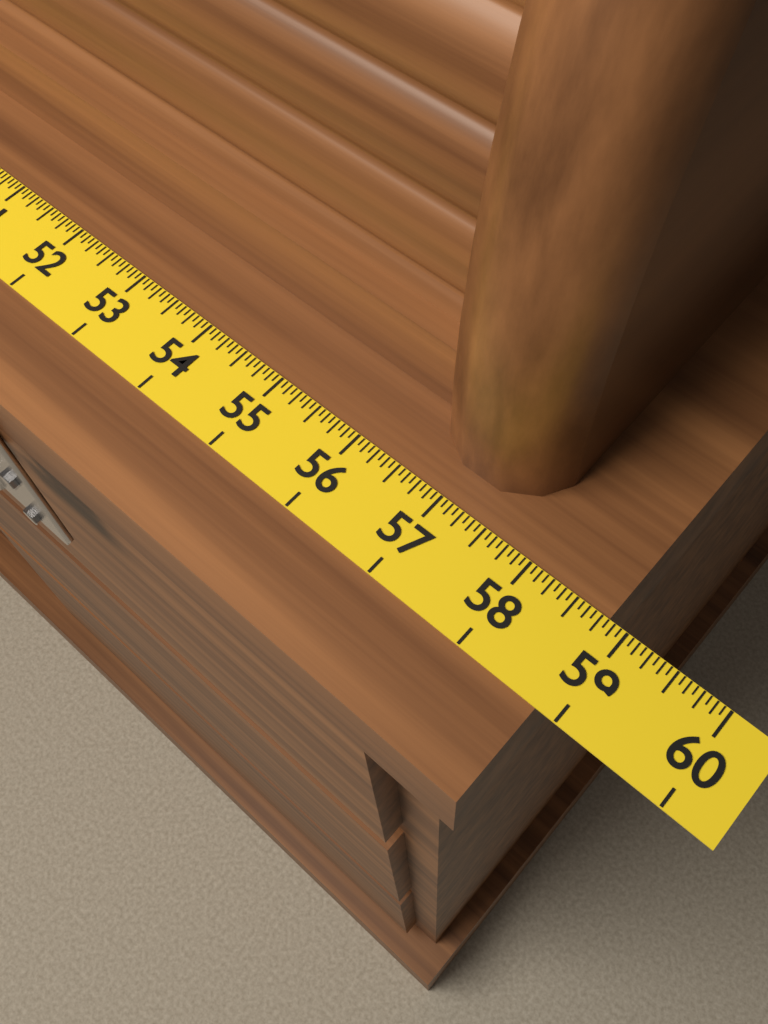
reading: 58.8125 (no unit)
